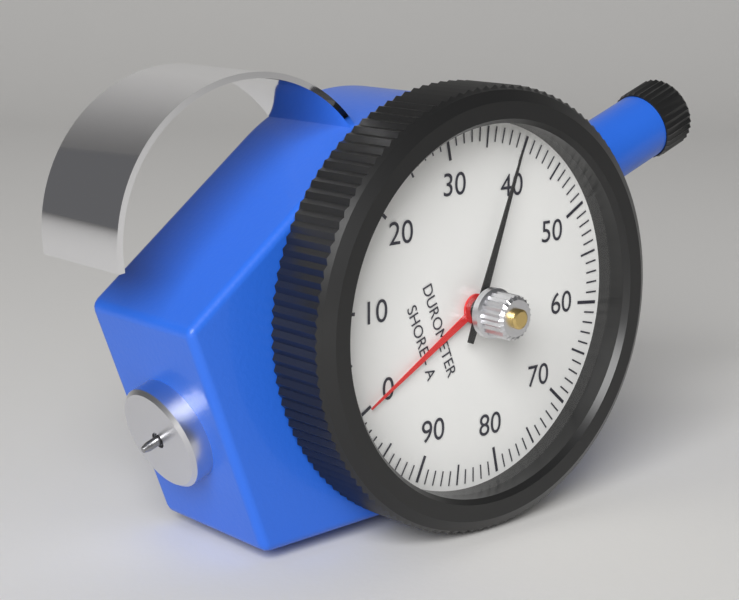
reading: 39 Shore A
